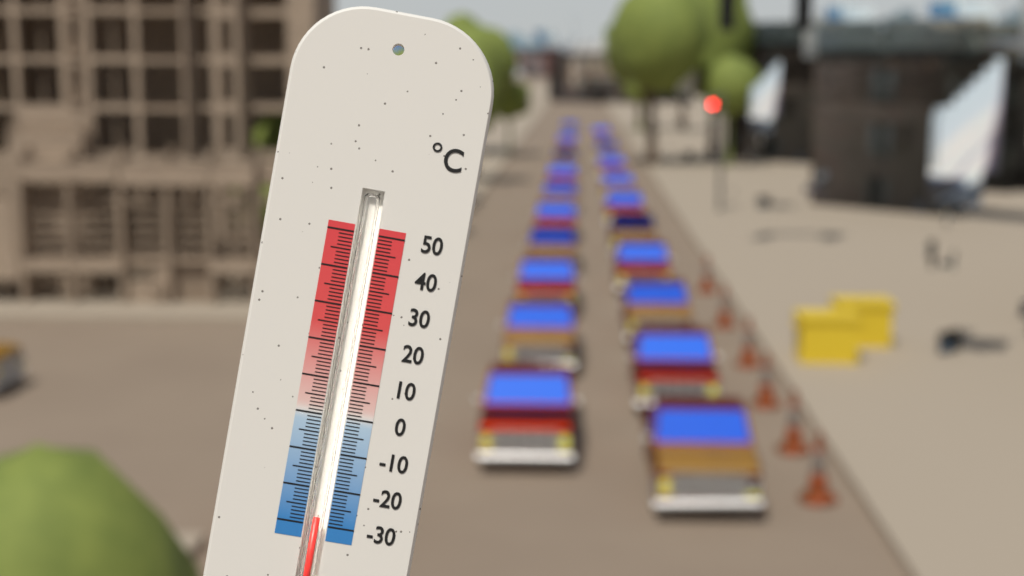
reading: -28 °C
